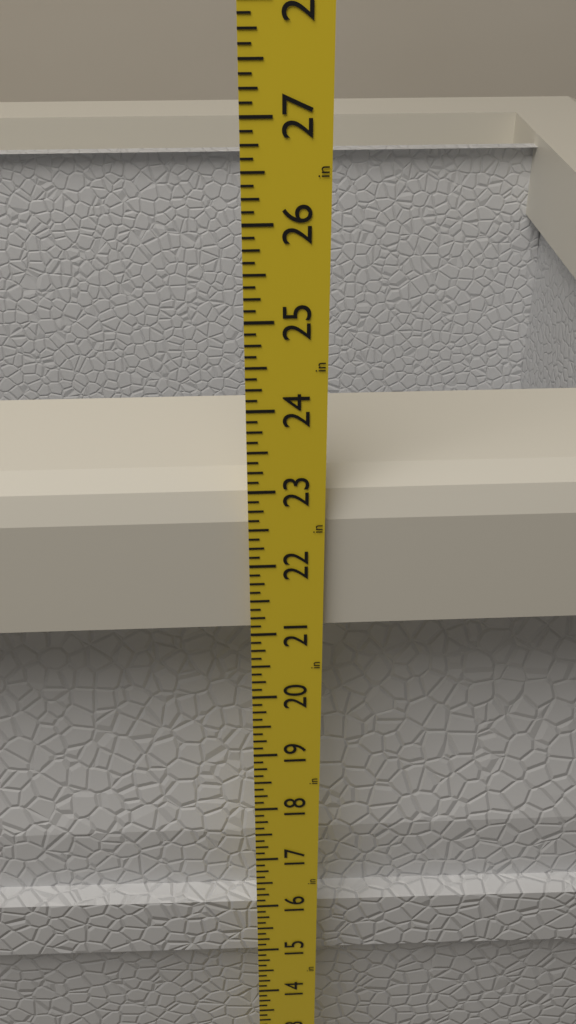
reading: 23.000 in
